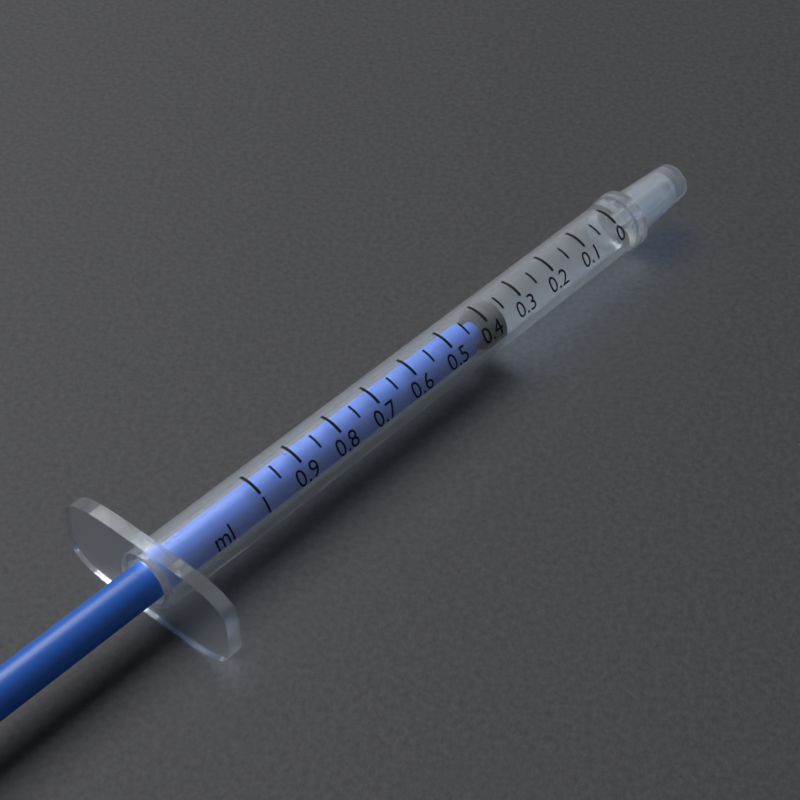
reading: 0.35 ml
